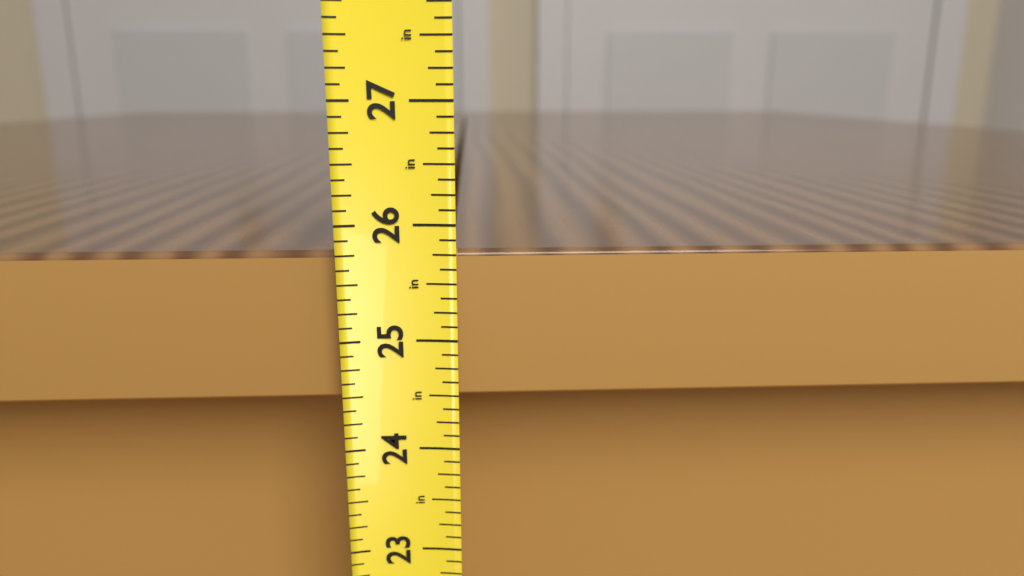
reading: 25.750 in
